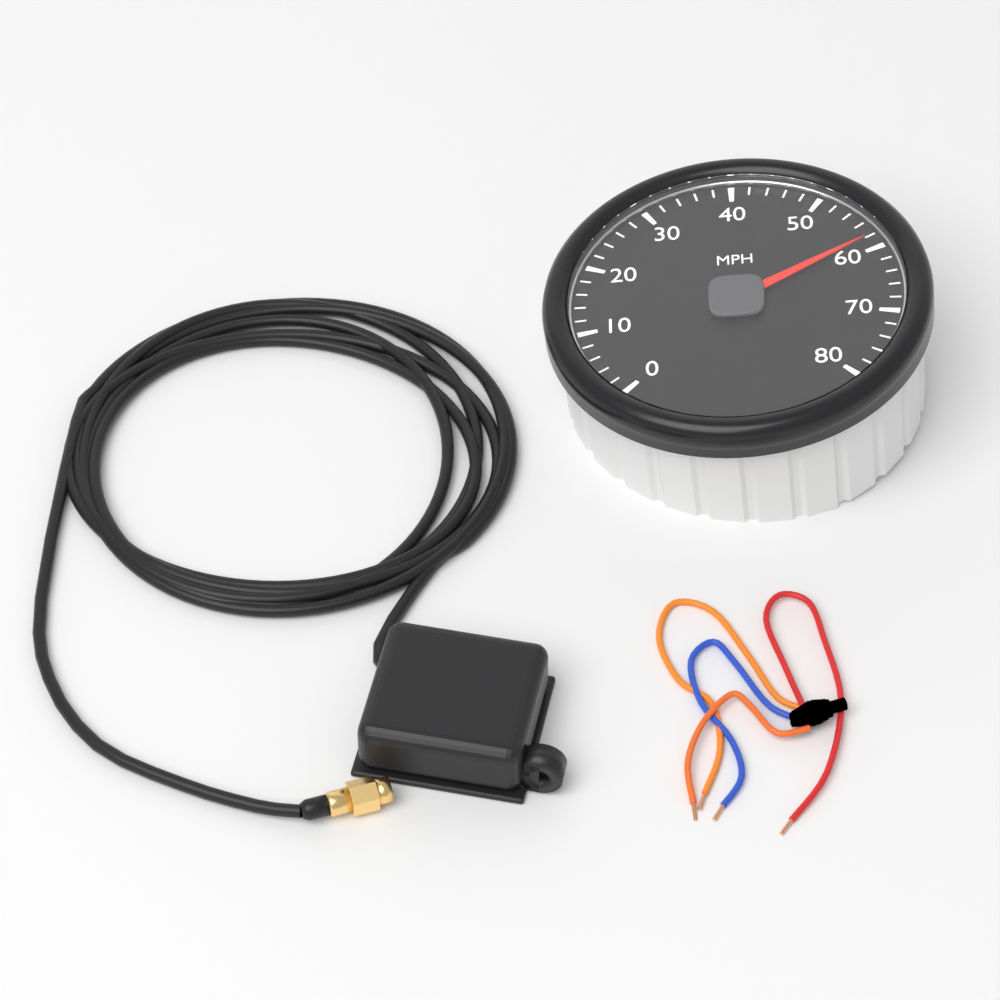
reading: 58 MPH
